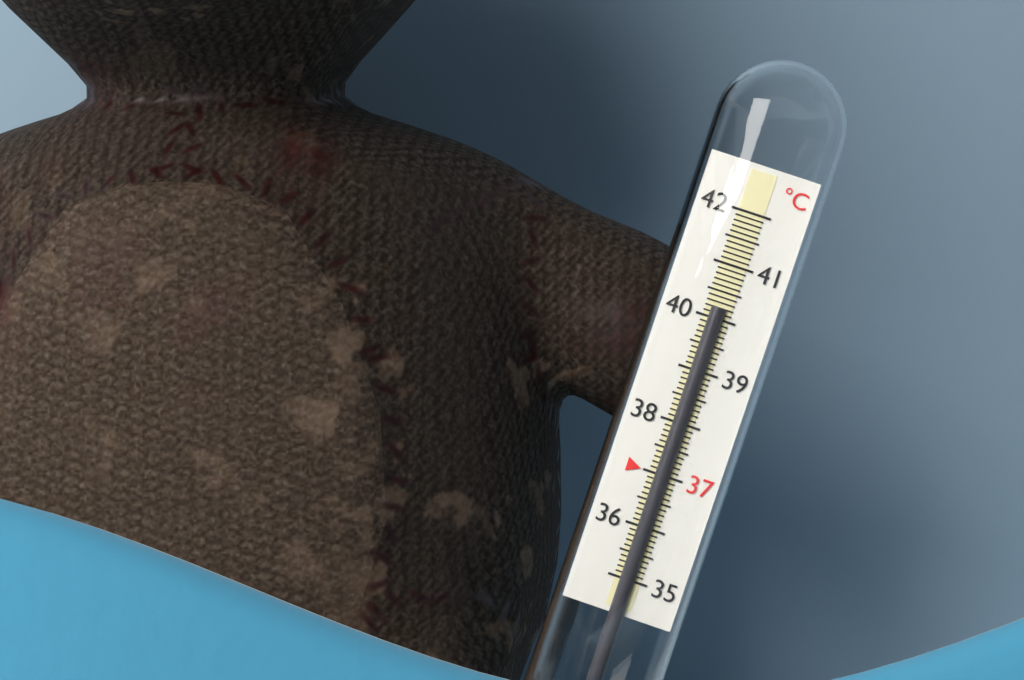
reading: 40.2 °C
